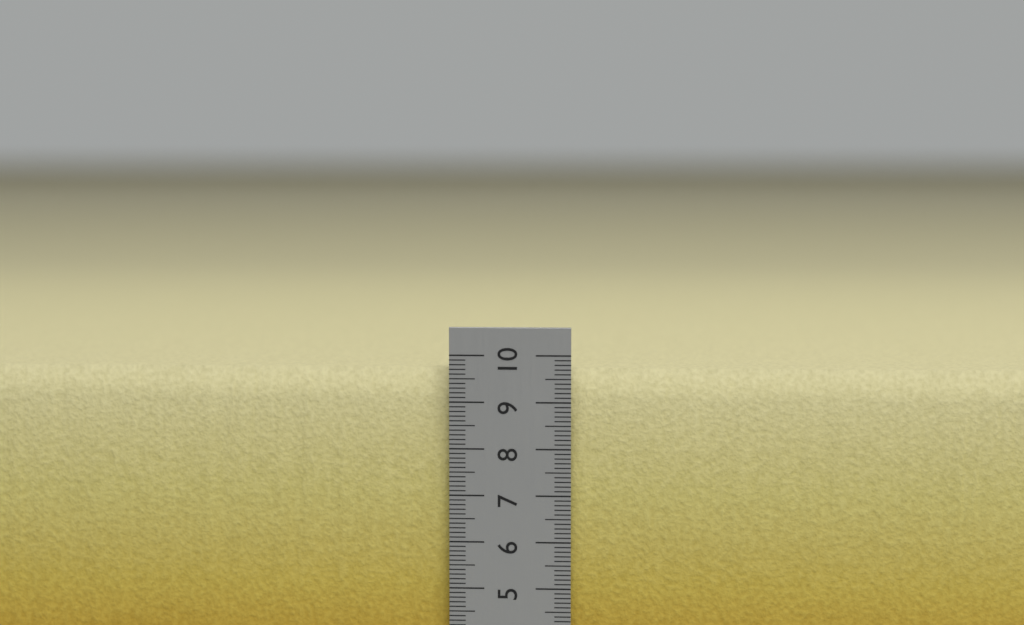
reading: 9.7 cm
